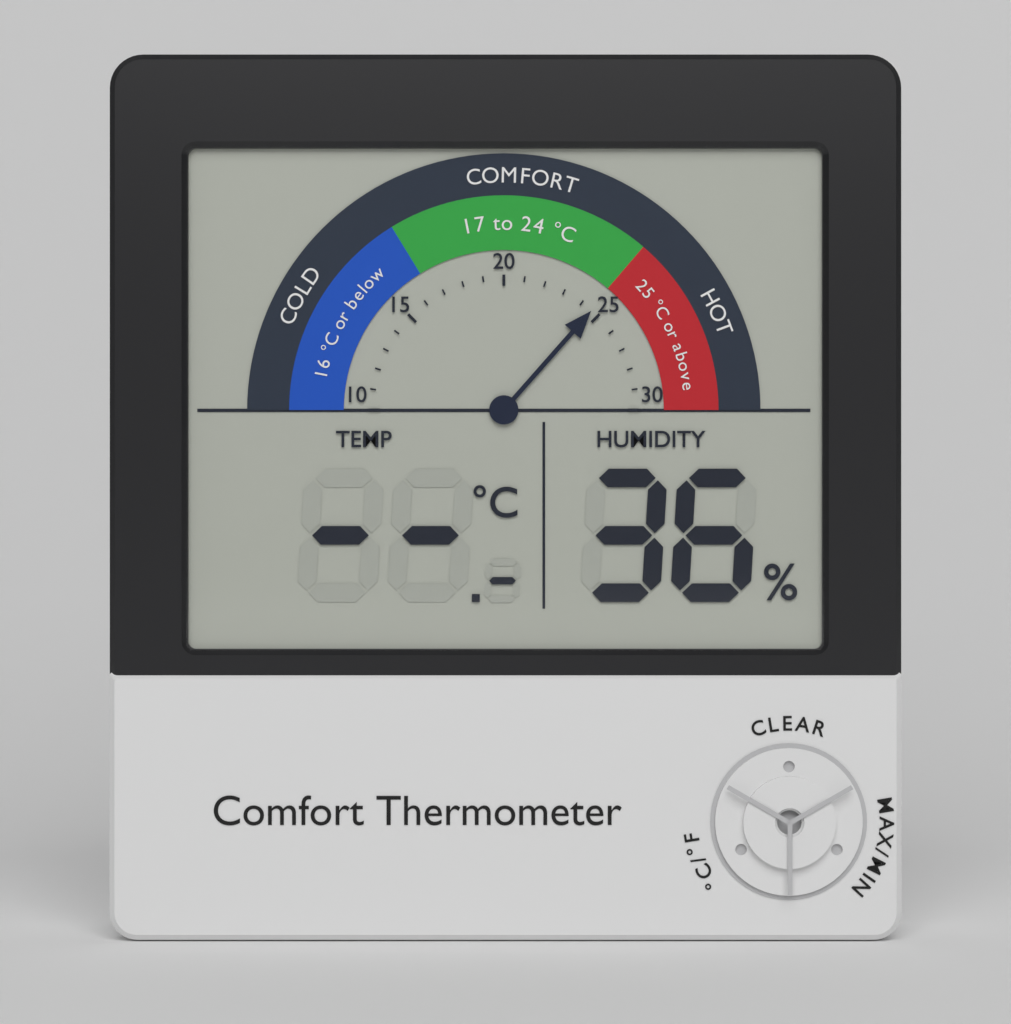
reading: 24.6 °C
